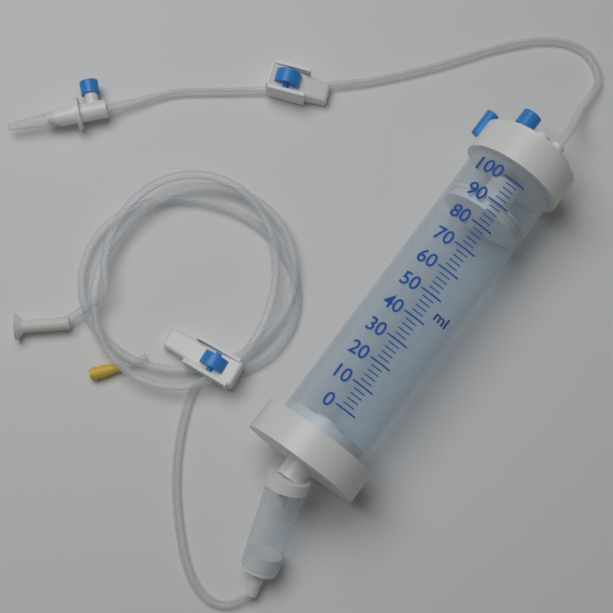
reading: 86 ml
